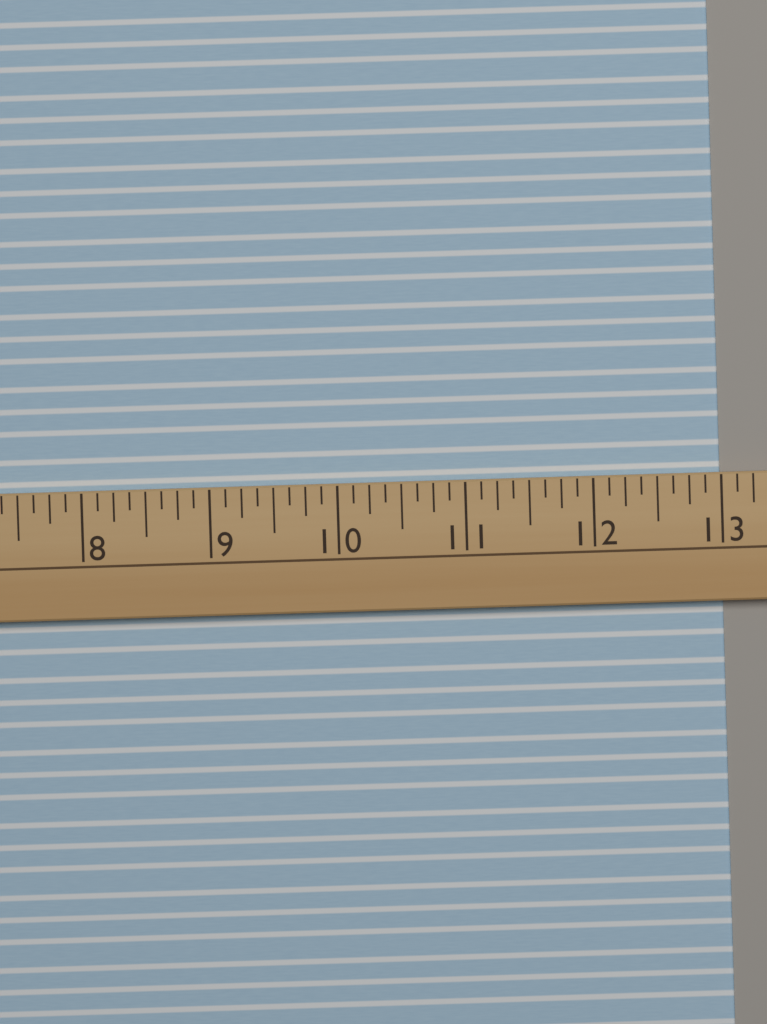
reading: 13.000 (no unit)
